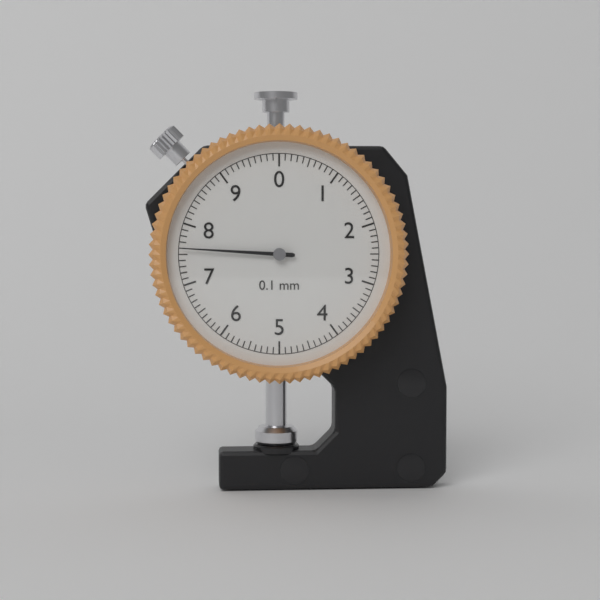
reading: 7.6 mm
